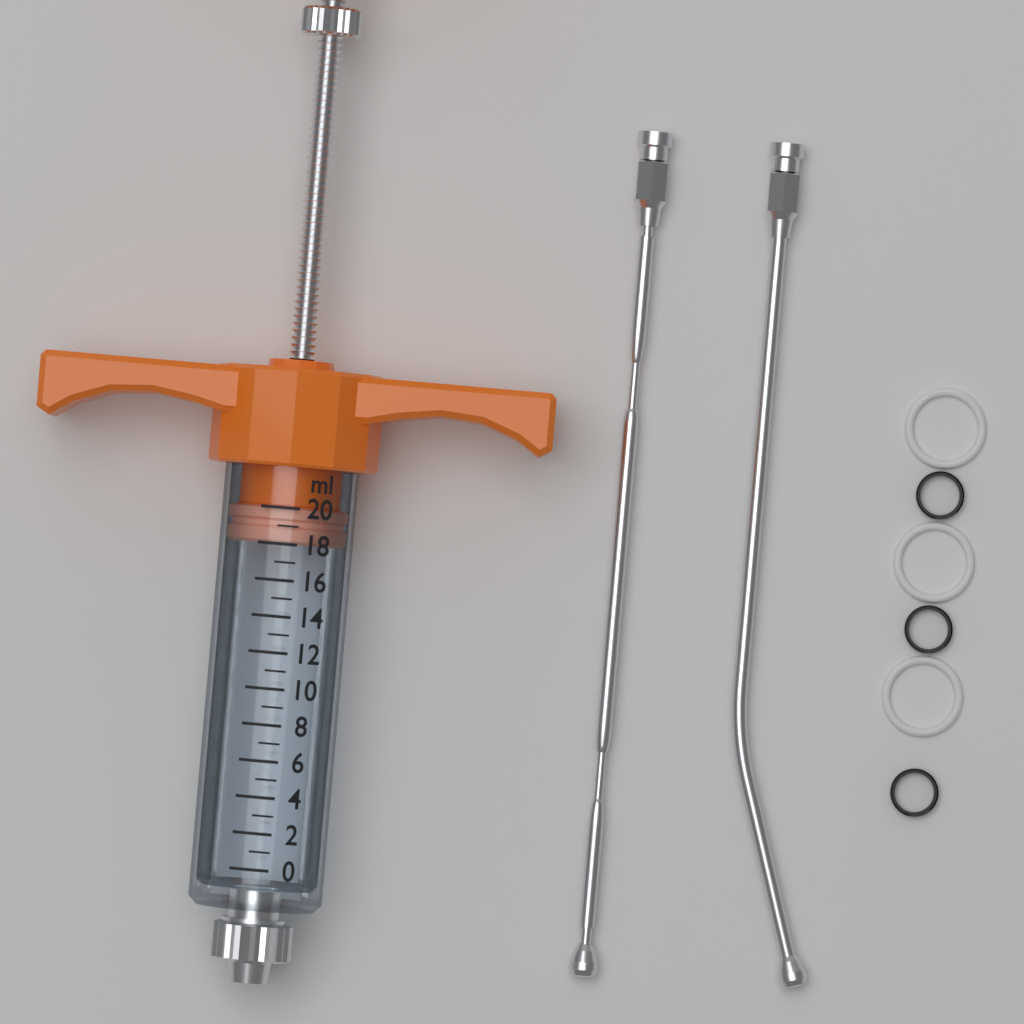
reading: 18 ml
